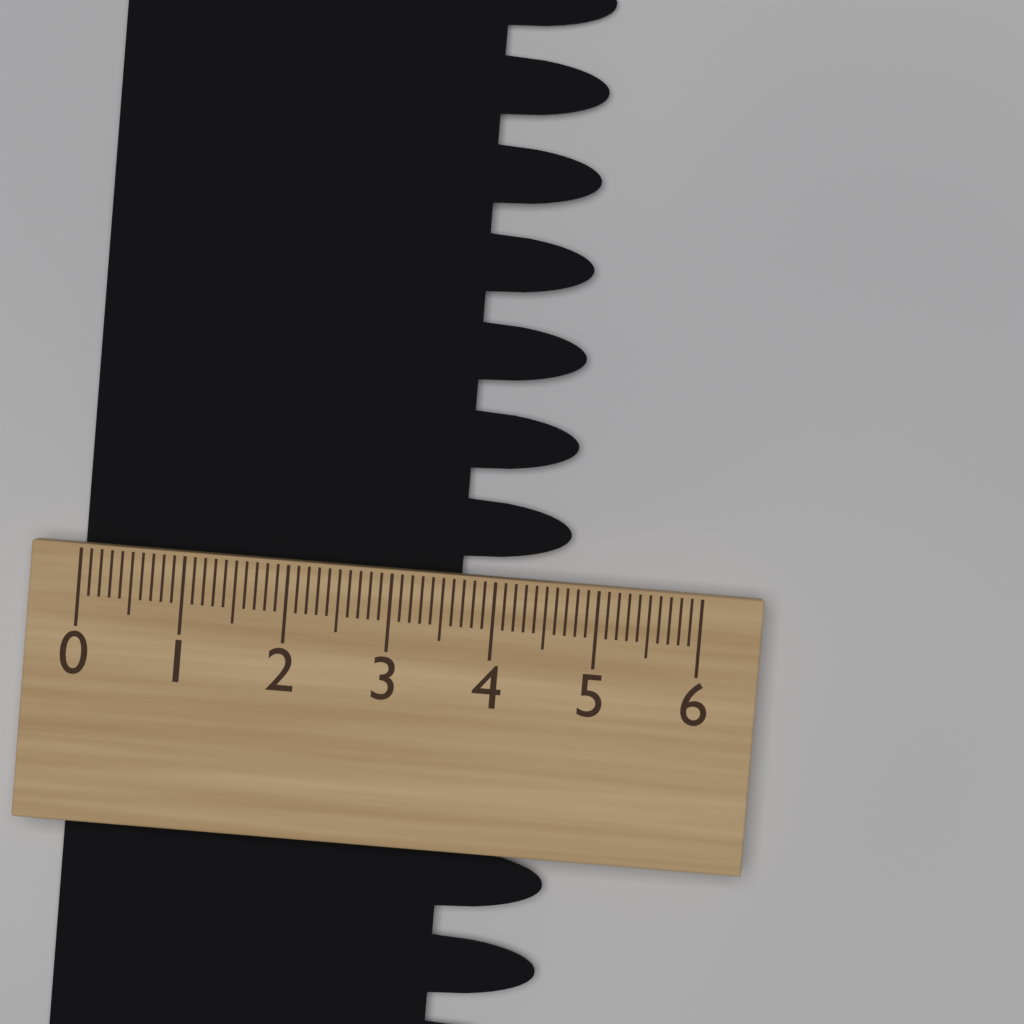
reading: 4.7 (no unit)
